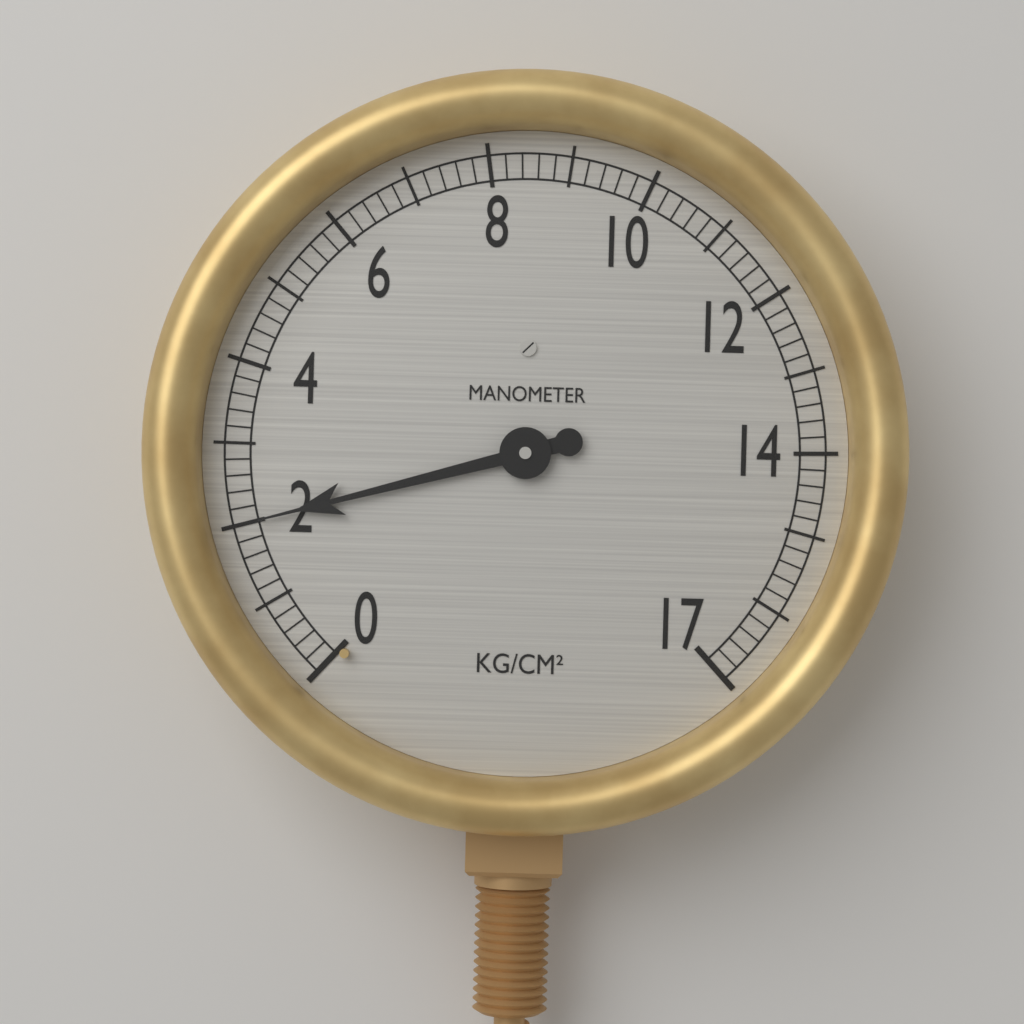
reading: 2.0 kg/cm²
